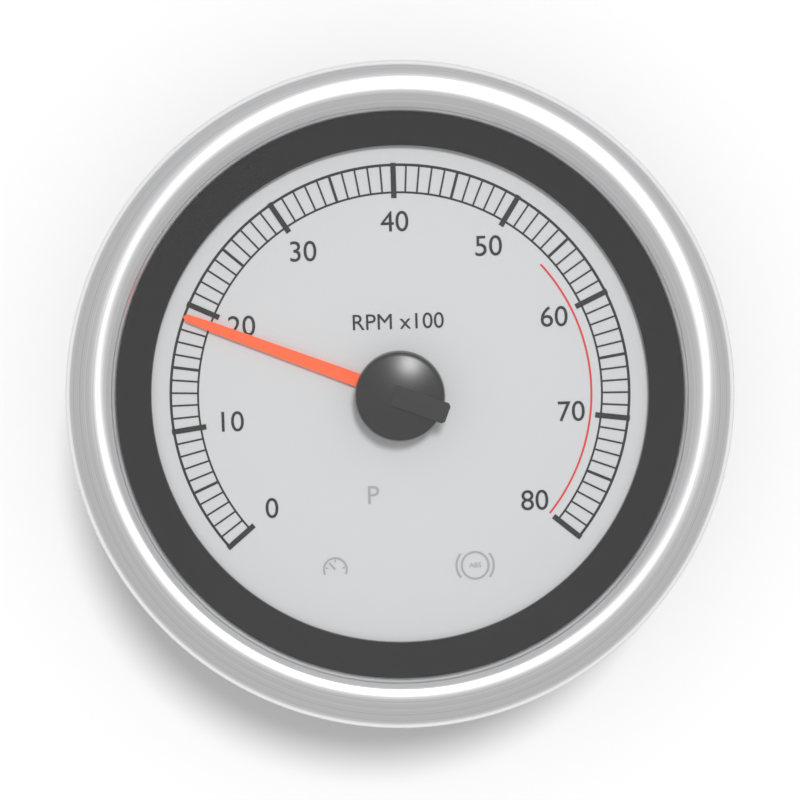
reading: 19 RPM x100
